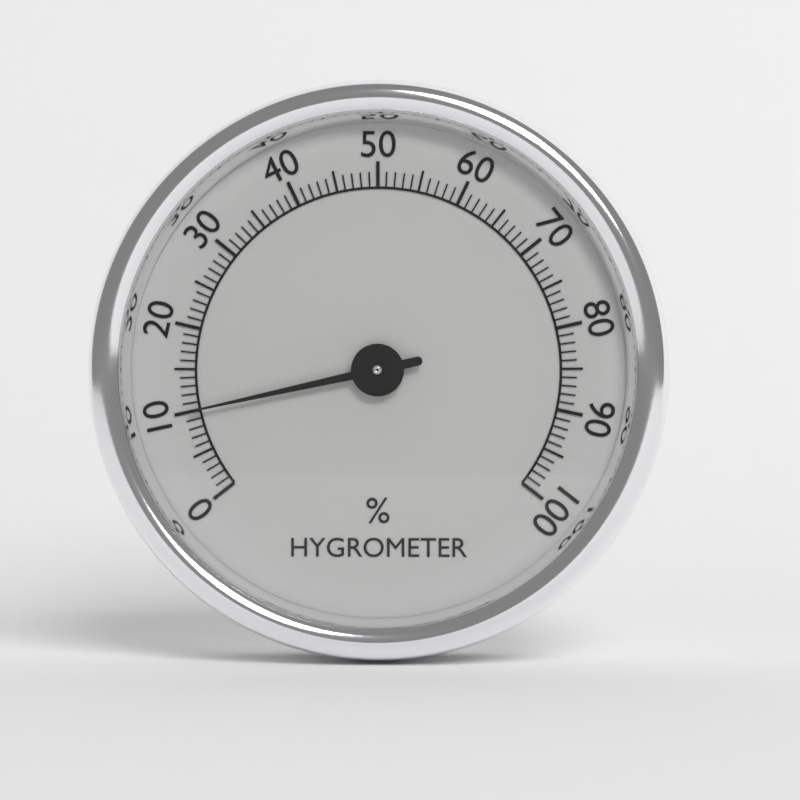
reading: 10 %
